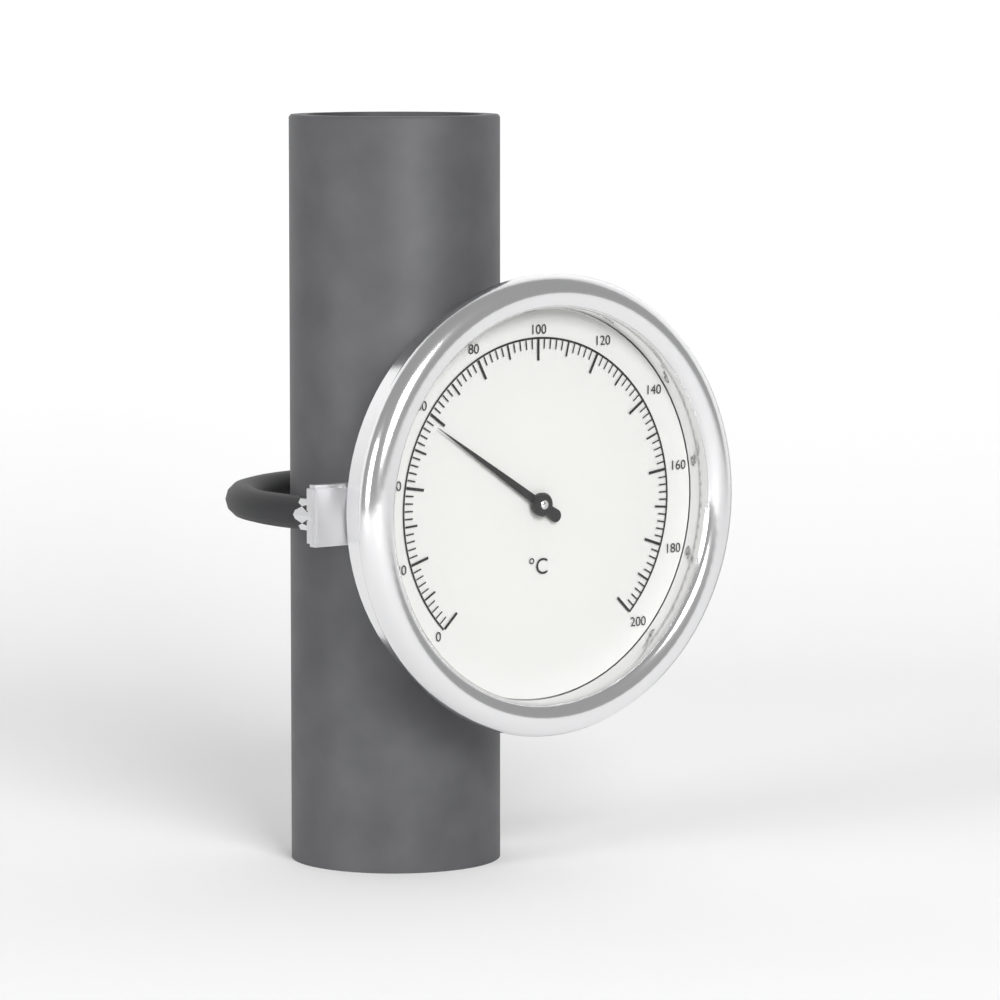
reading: 58 °C
